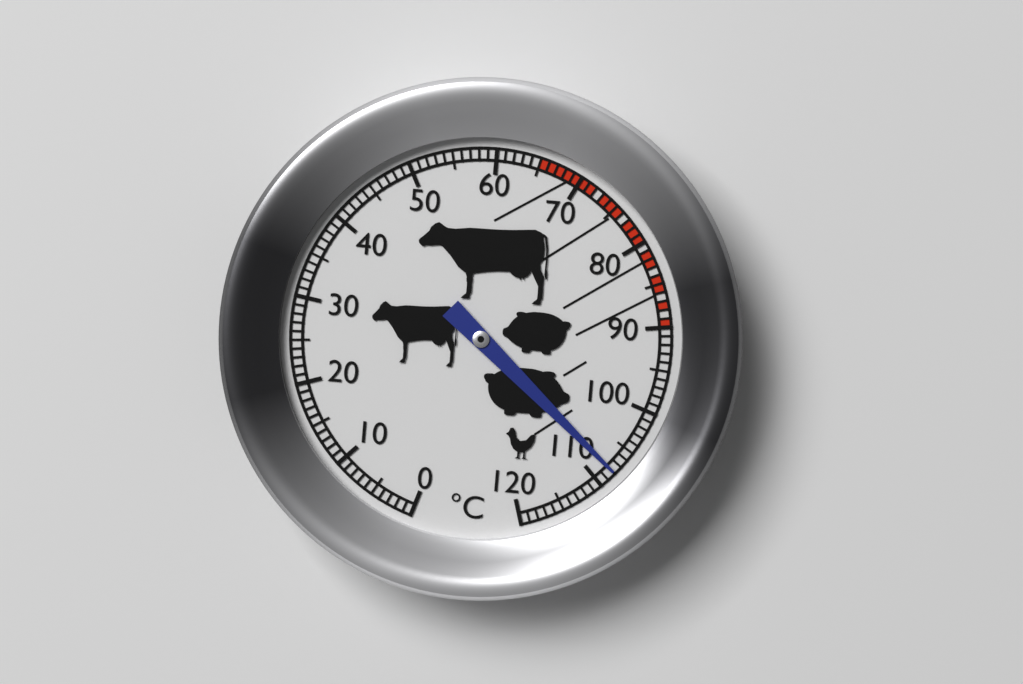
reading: 108 °C
